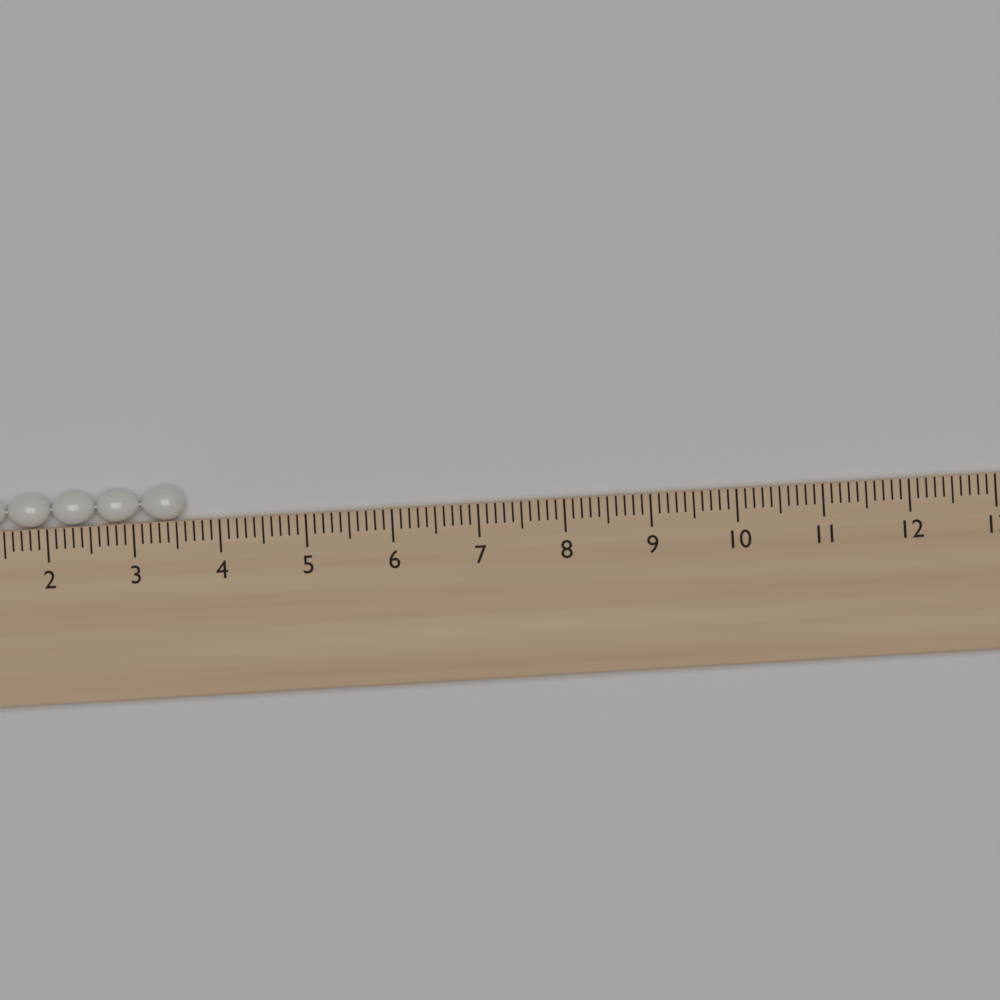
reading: 3.6 cm
